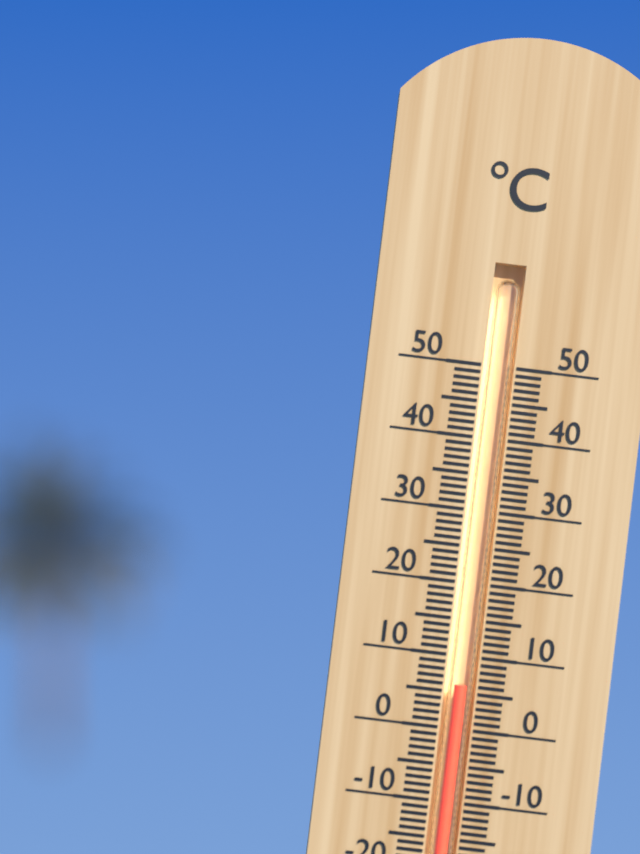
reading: 6 °C
